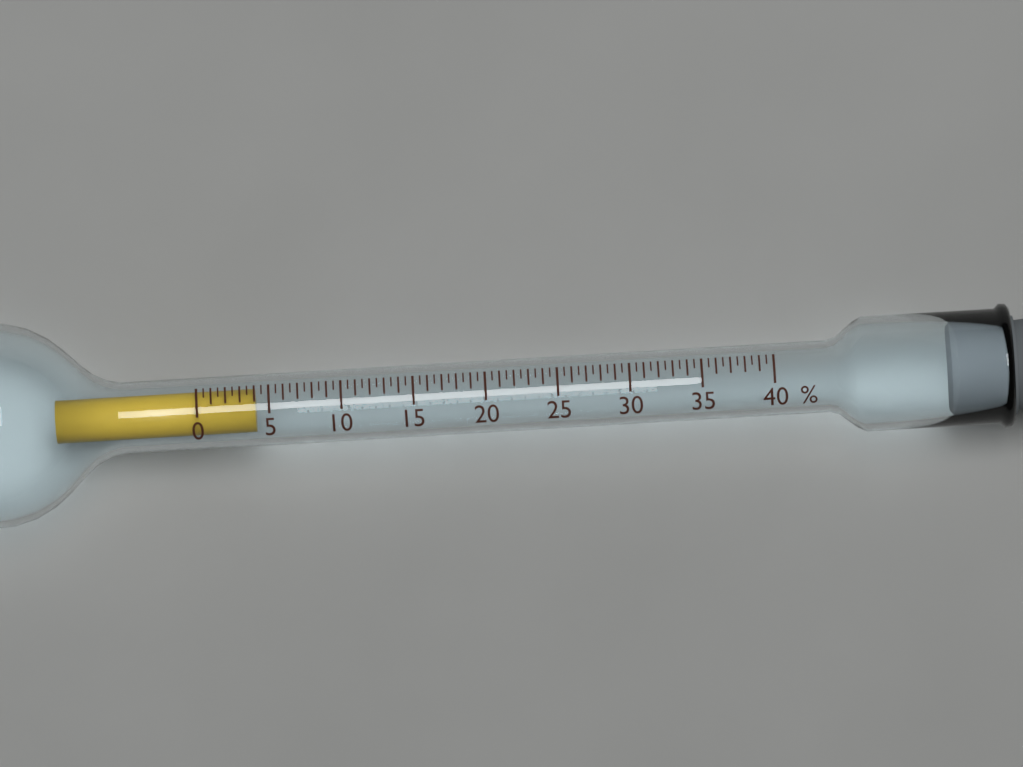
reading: 4.0 %
